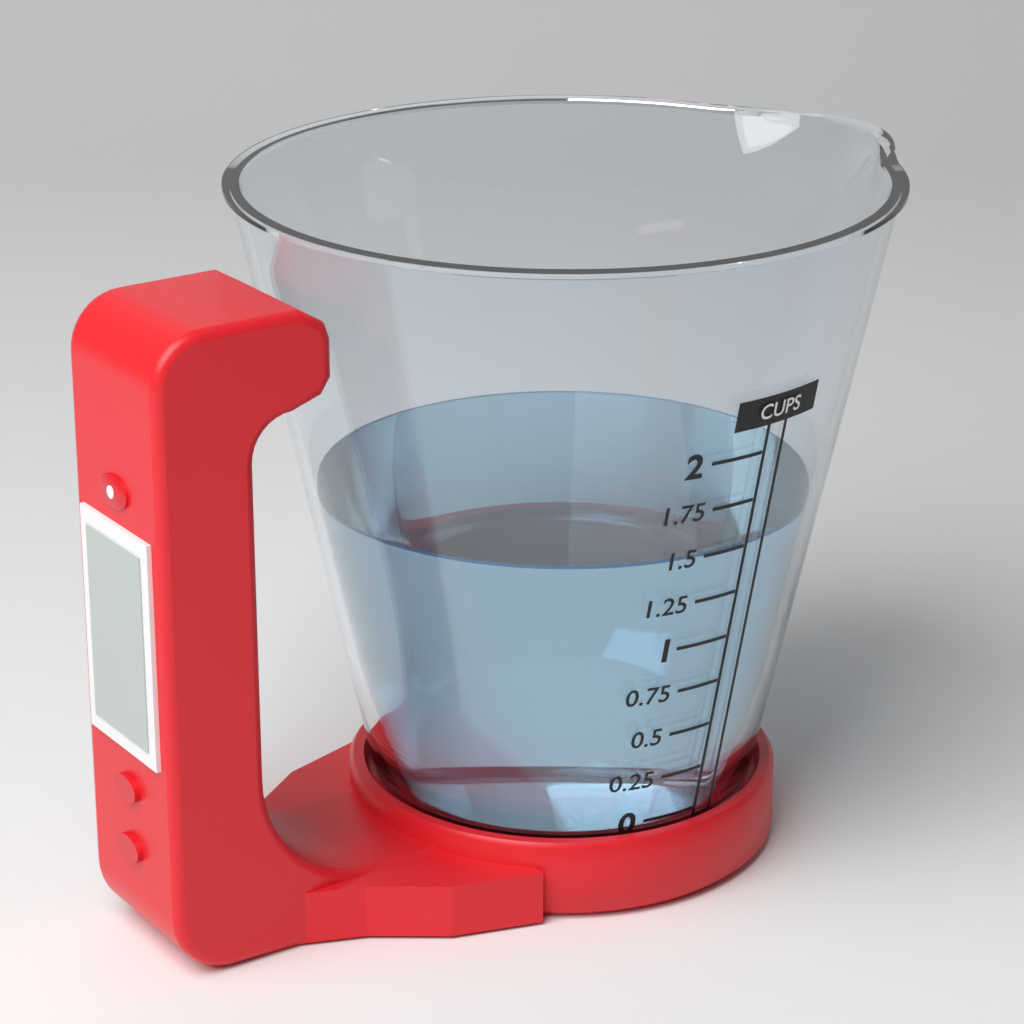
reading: 1.50 cups
